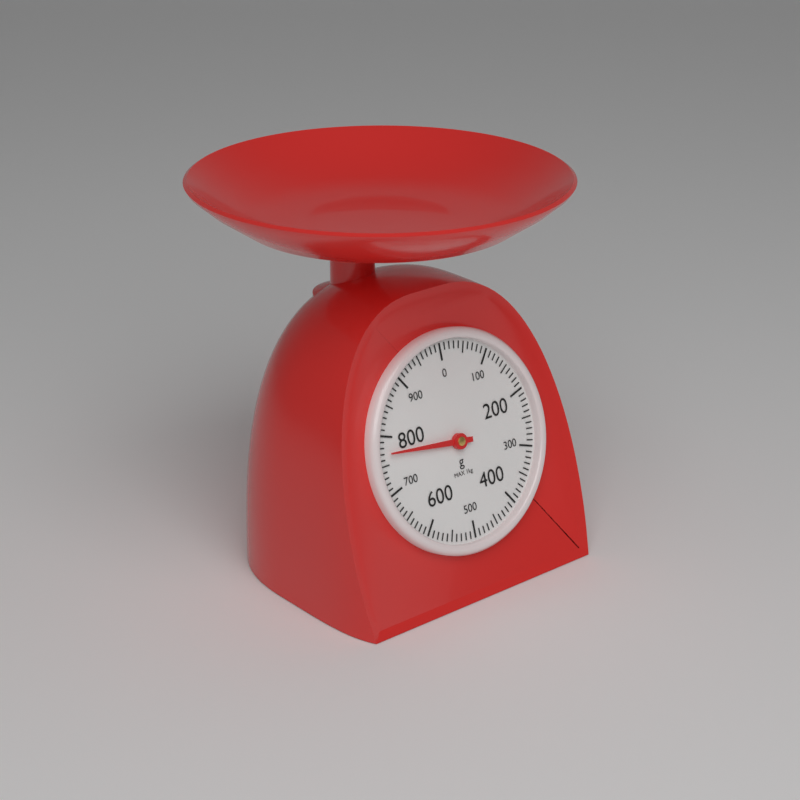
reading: 770 g
